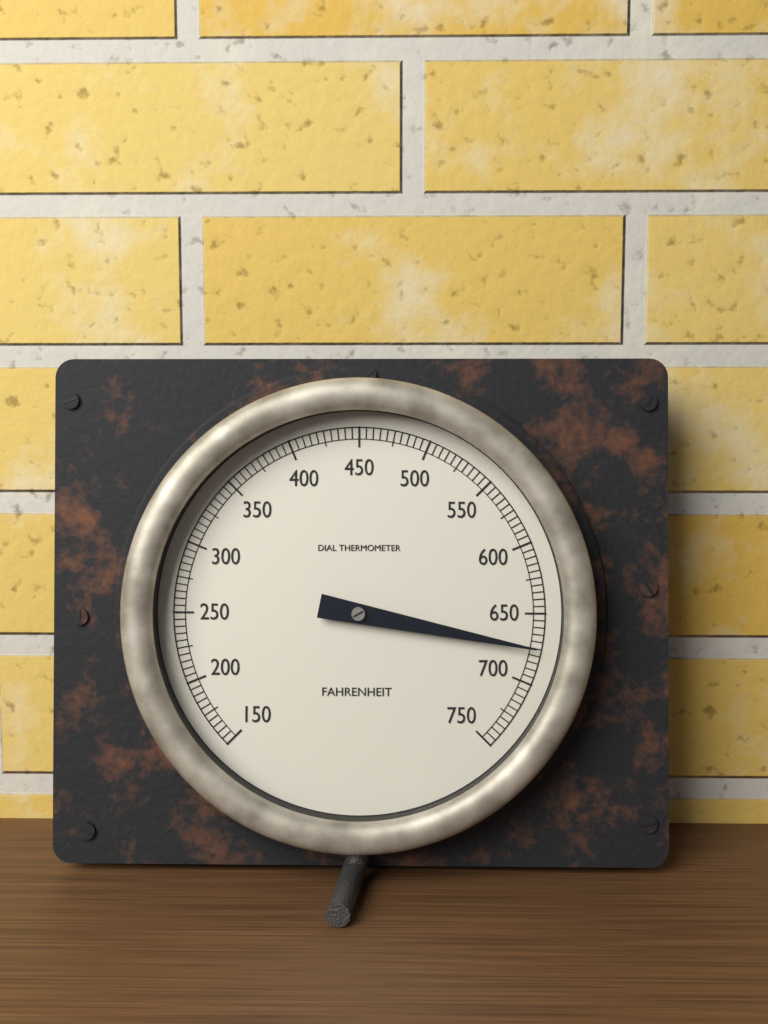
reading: 675 °F
